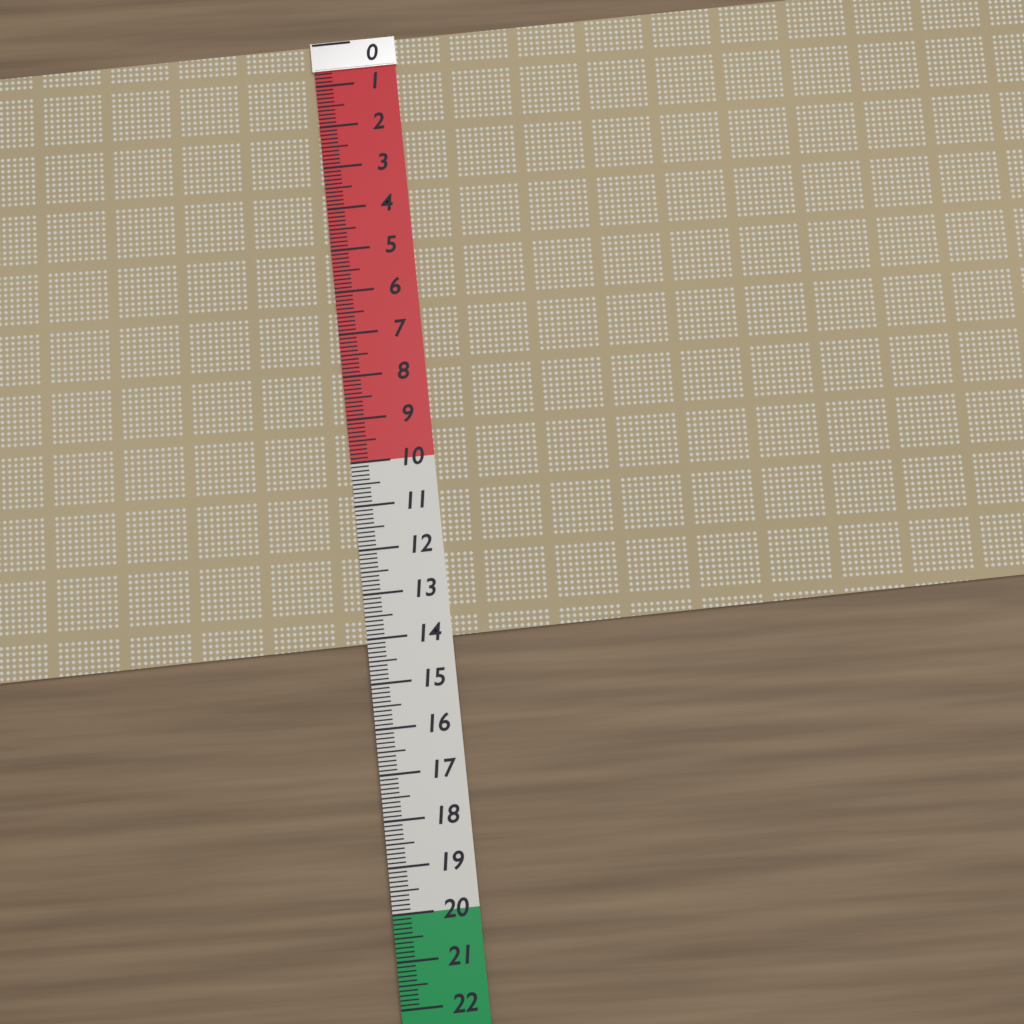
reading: 14.1 (no unit)
